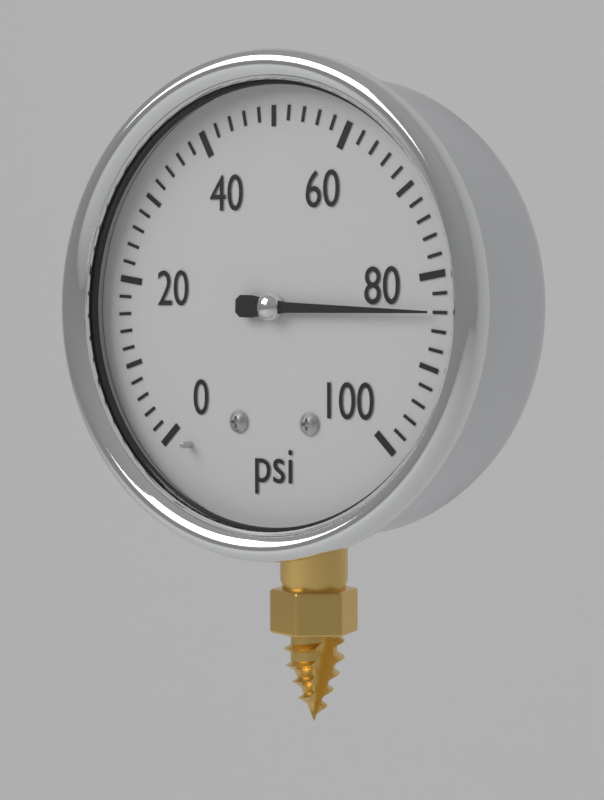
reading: 84 psi
